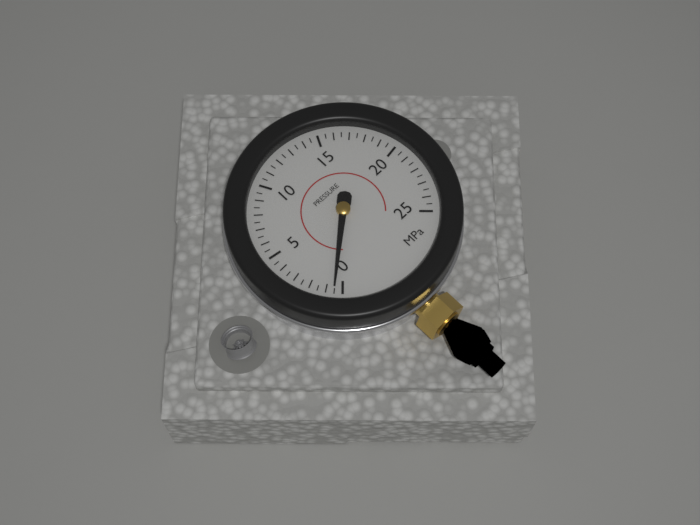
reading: 0.5 MPa
